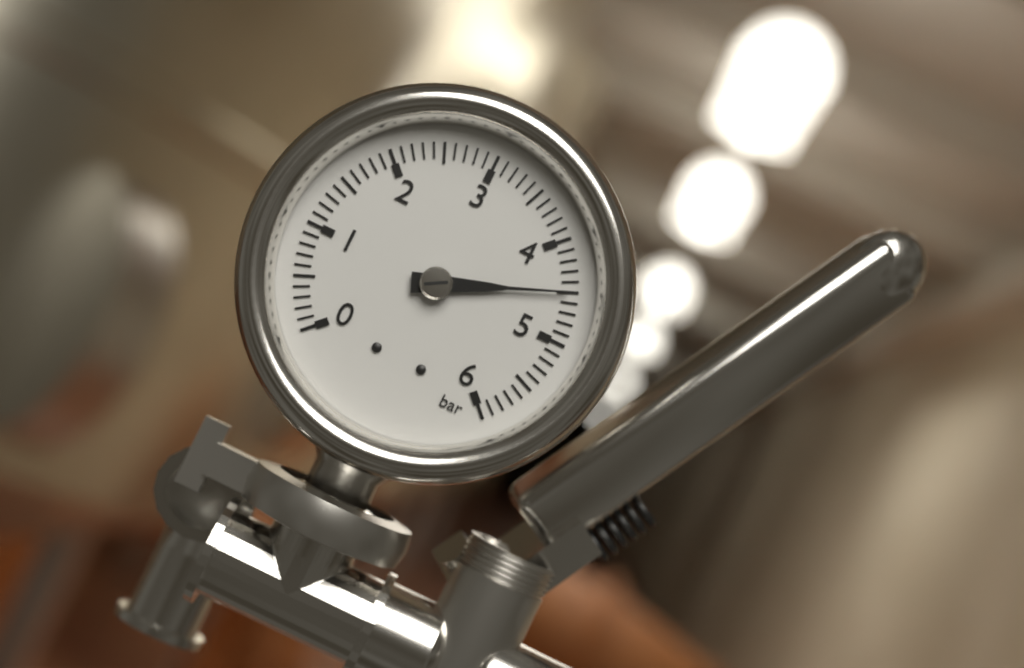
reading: 4.5 bar
